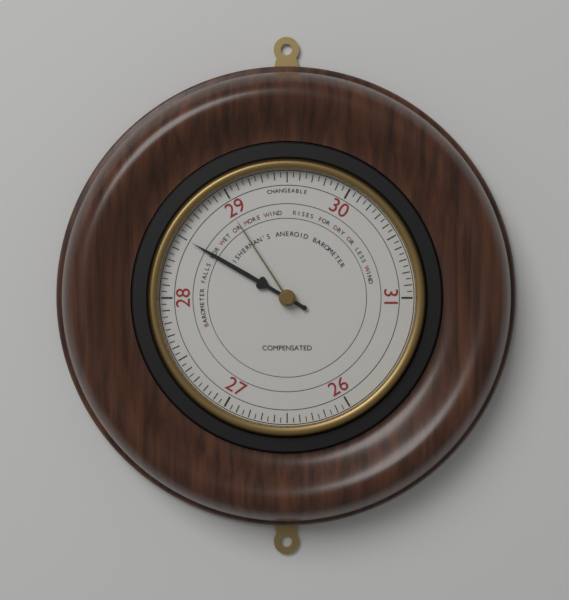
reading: 28.50 (no unit)
